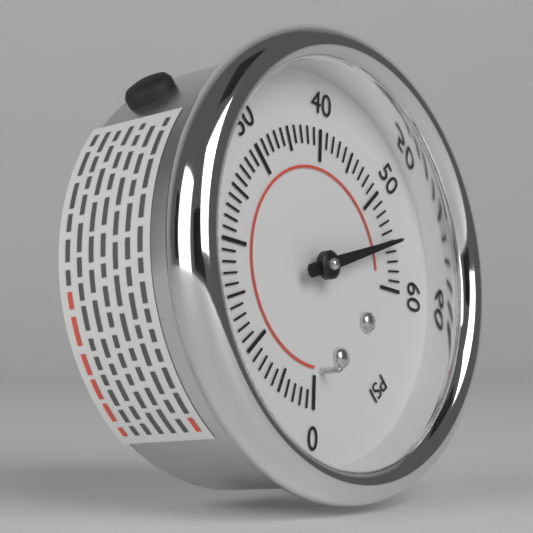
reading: 55 psi
